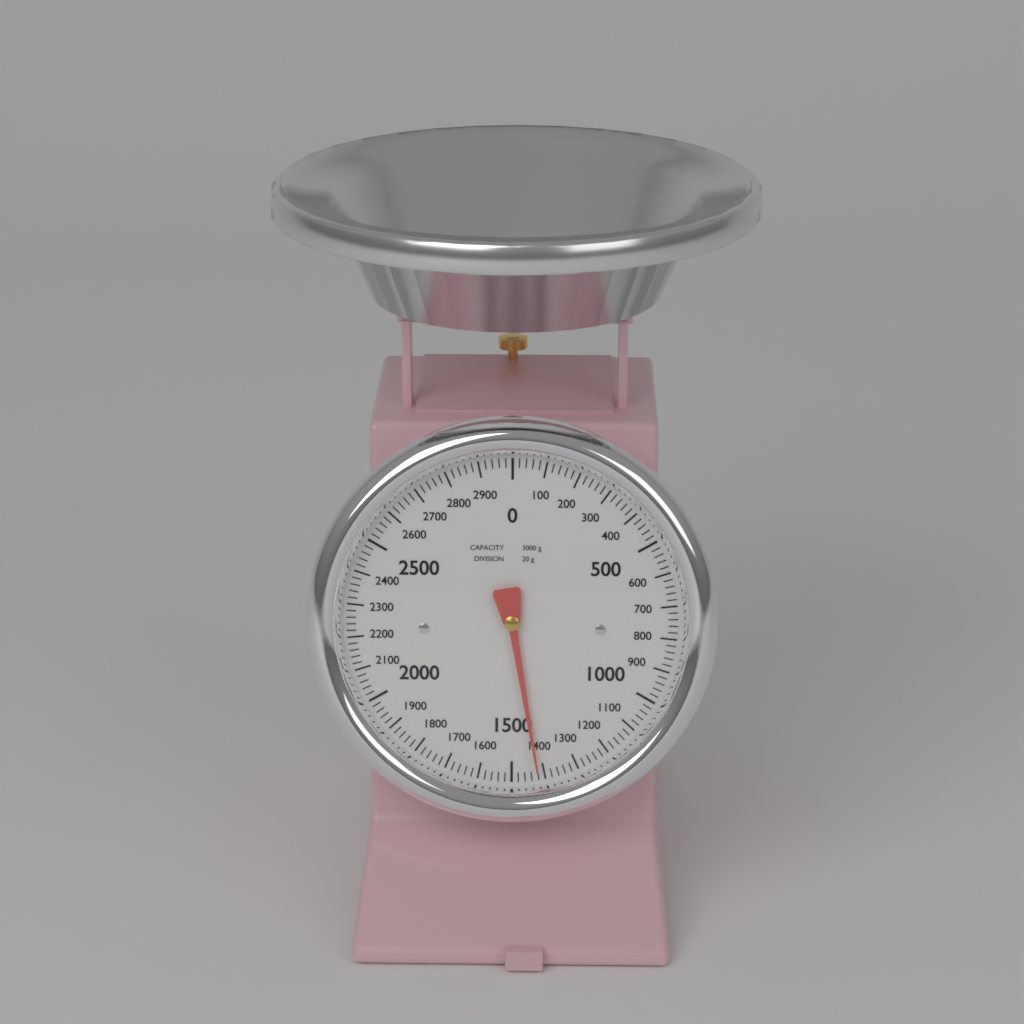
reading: 1420 g
